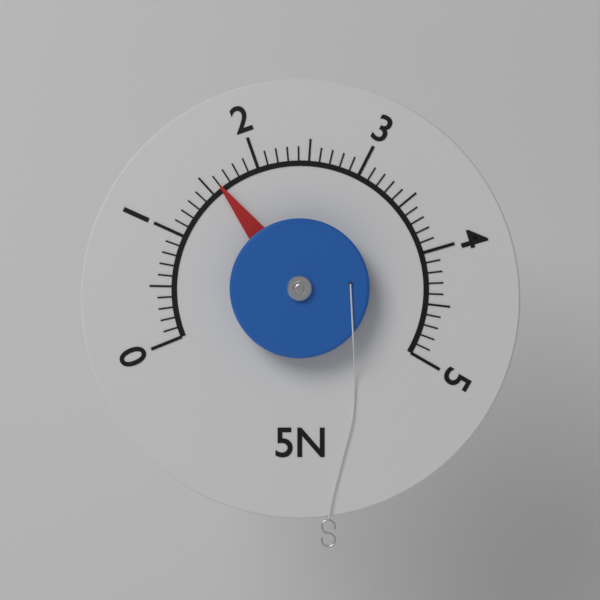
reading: 1.6 N
